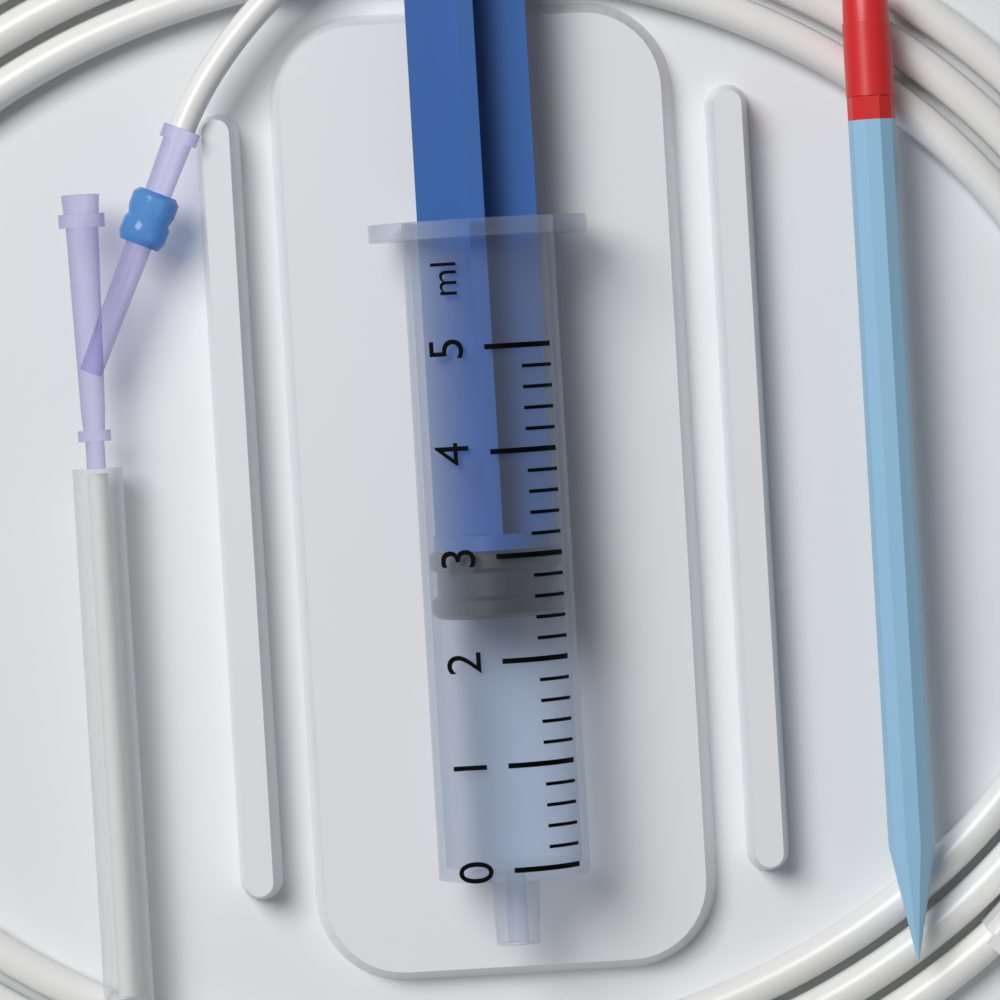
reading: 2.4 ml
